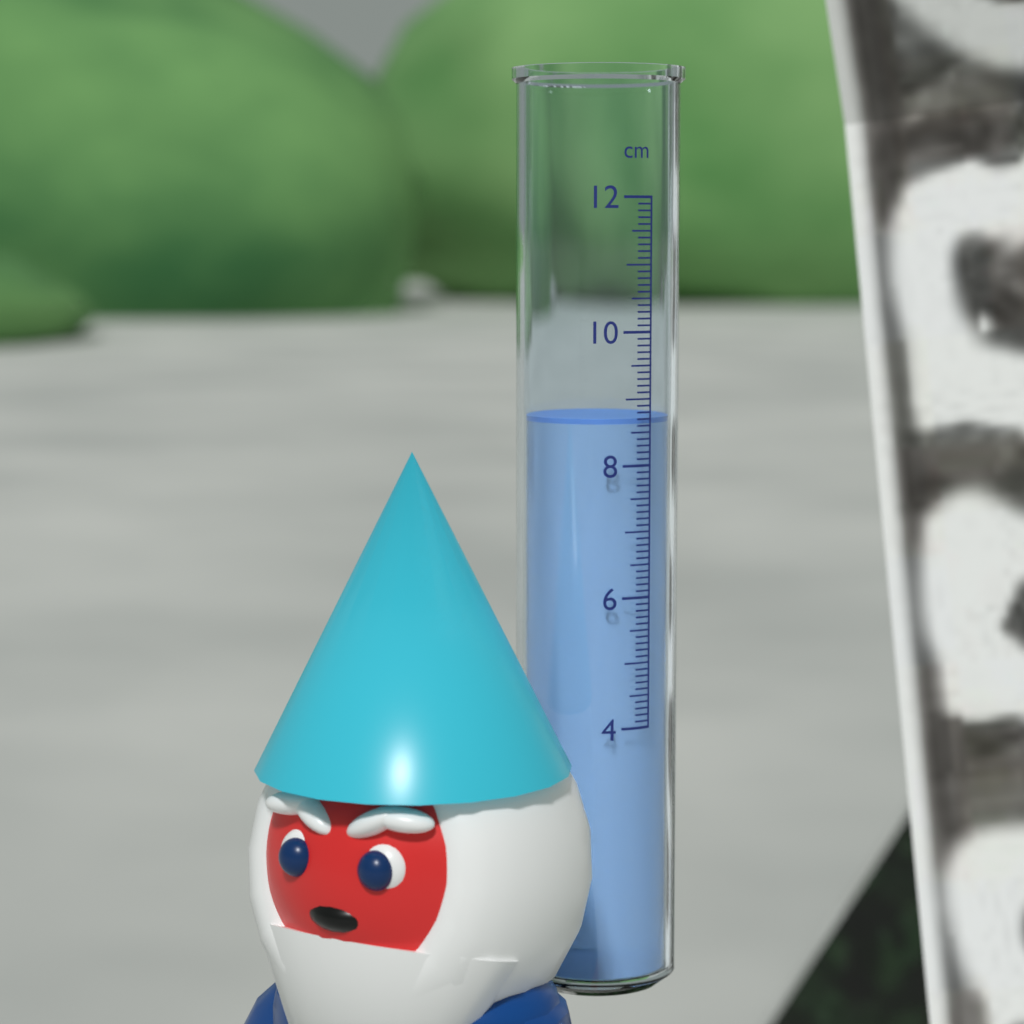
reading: 8.7 cm
